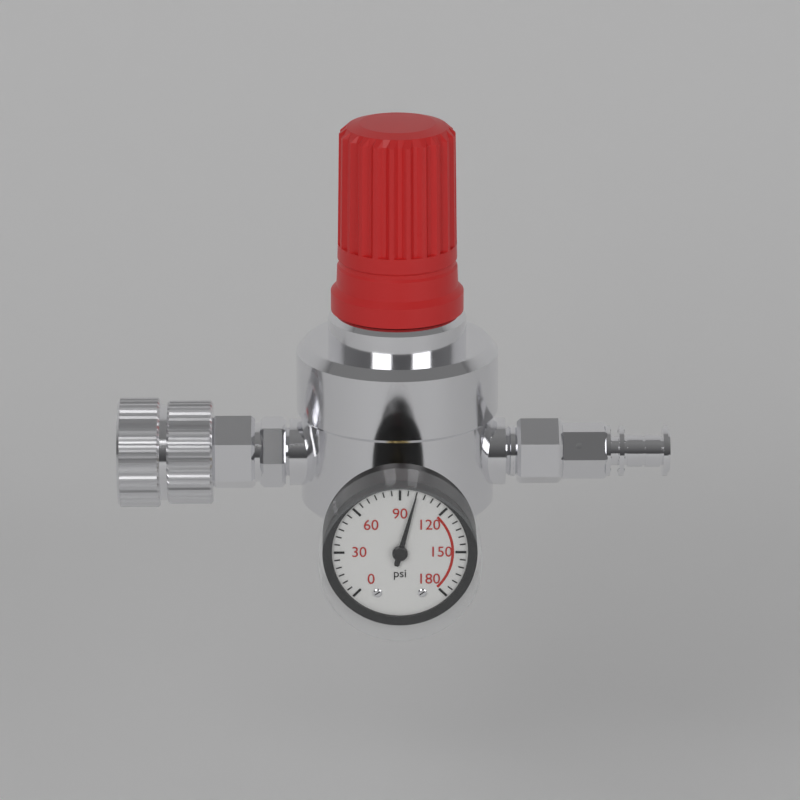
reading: 100 psi
